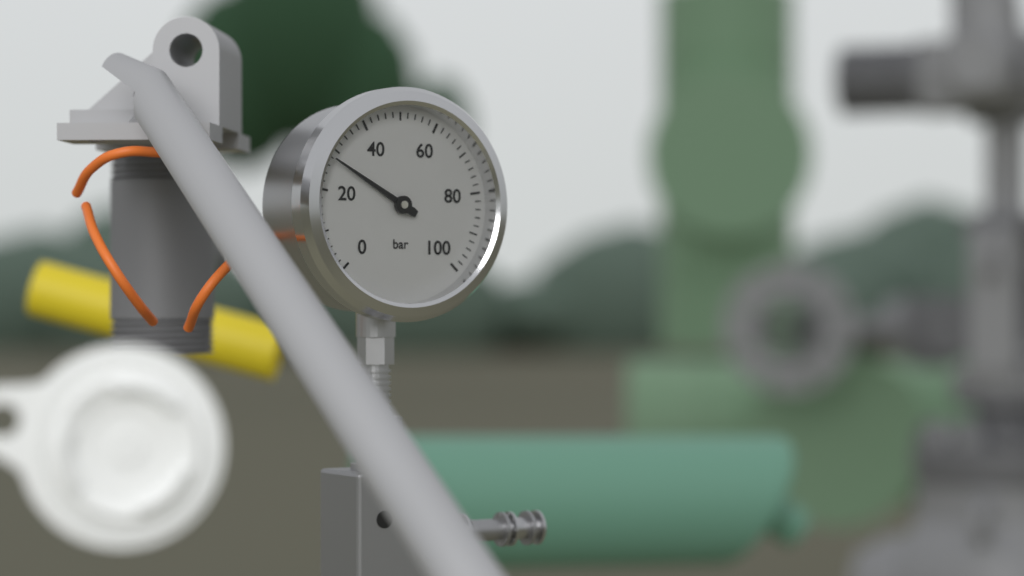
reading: 28 bar
